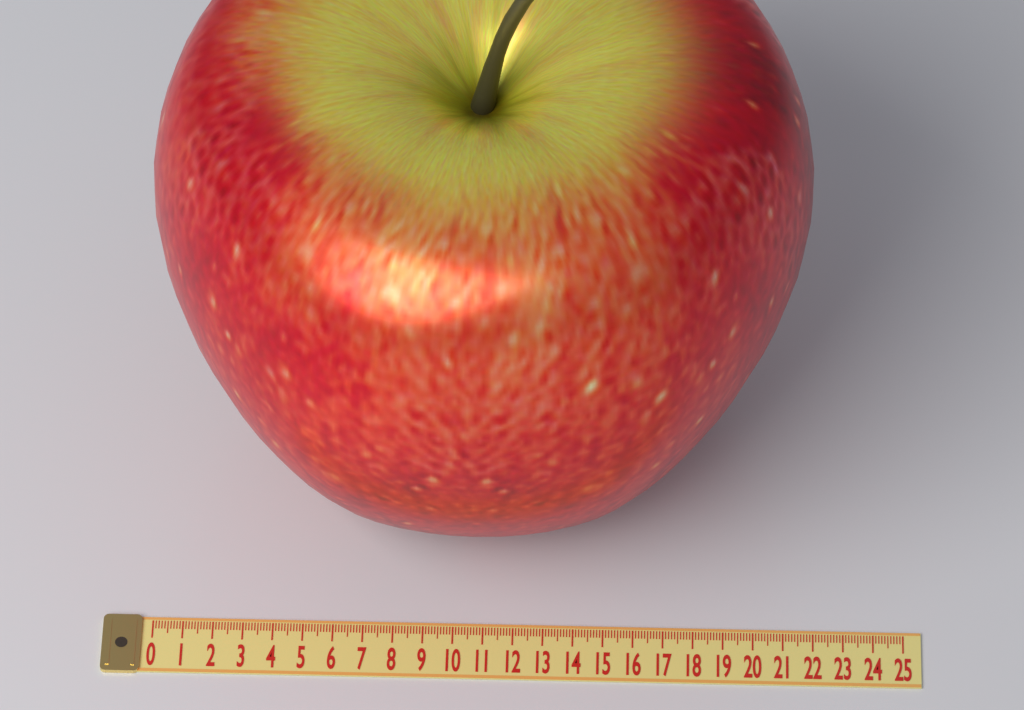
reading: 21.6 (no unit)
